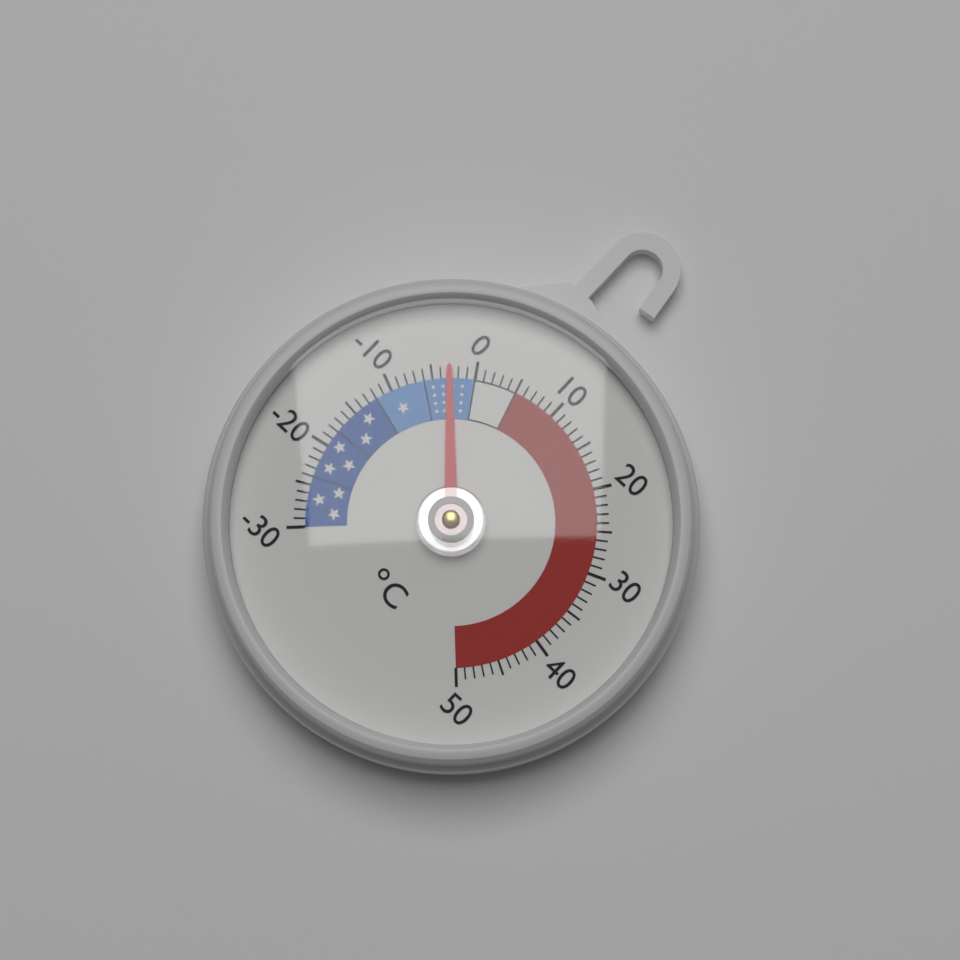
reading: -3 °C
